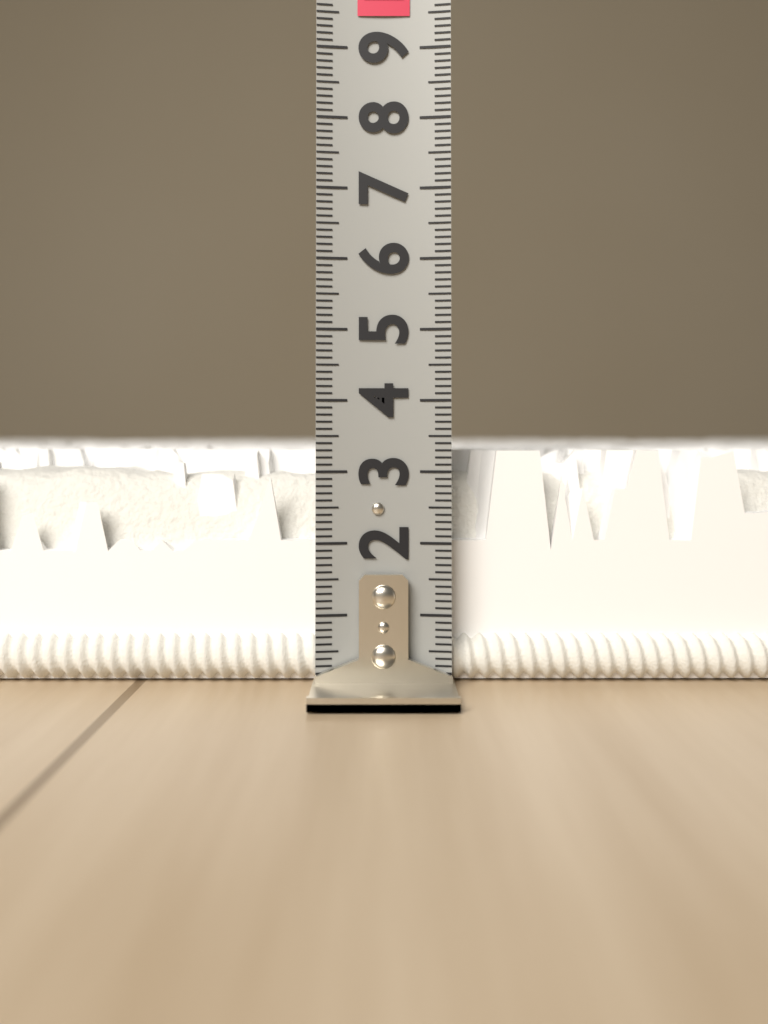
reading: 3.3 (no unit)
